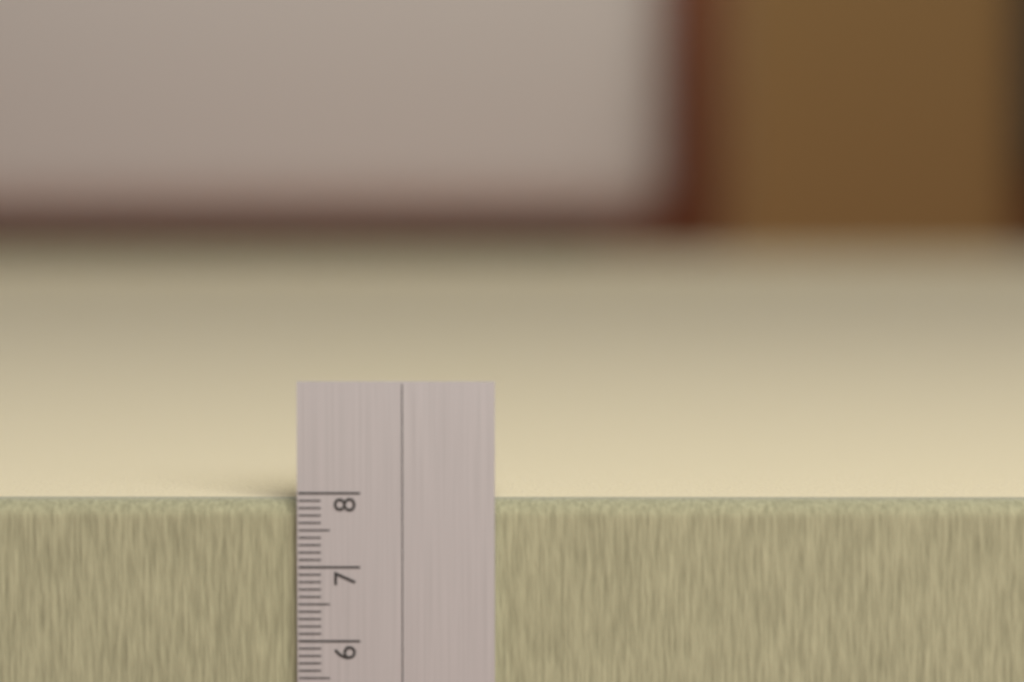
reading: 7.9 cm
